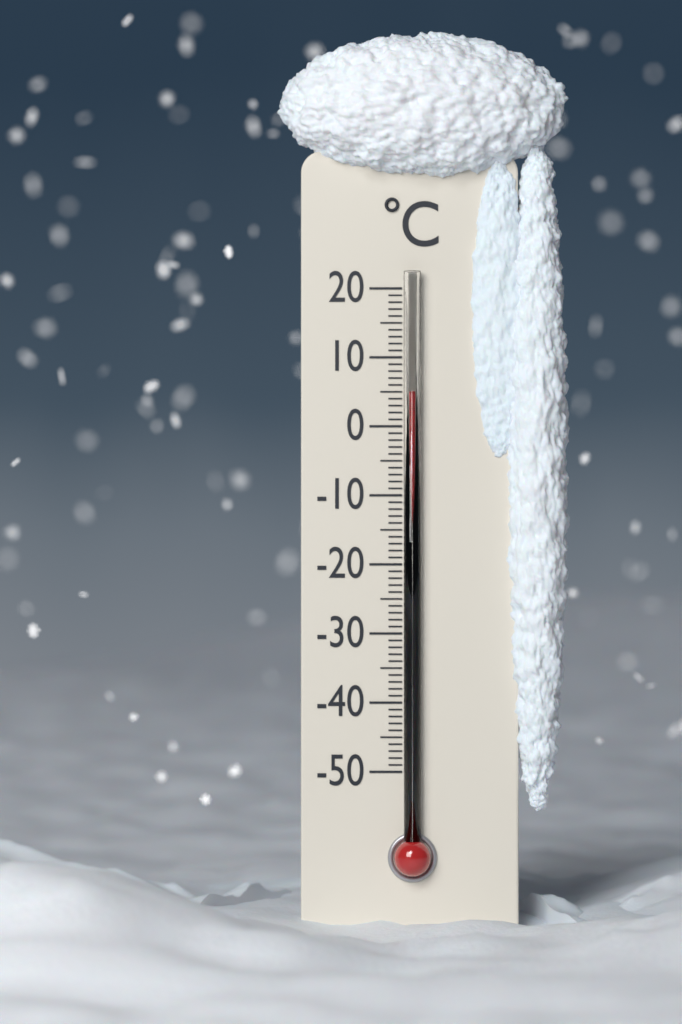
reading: 5 °C
